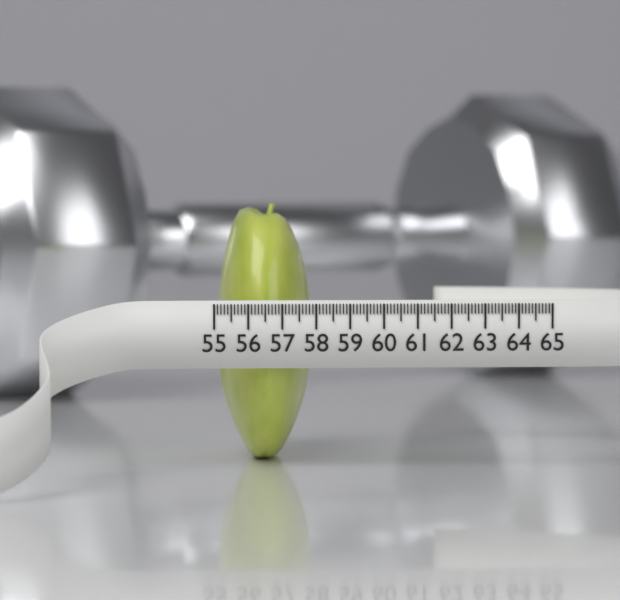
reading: 57.9 (no unit)
